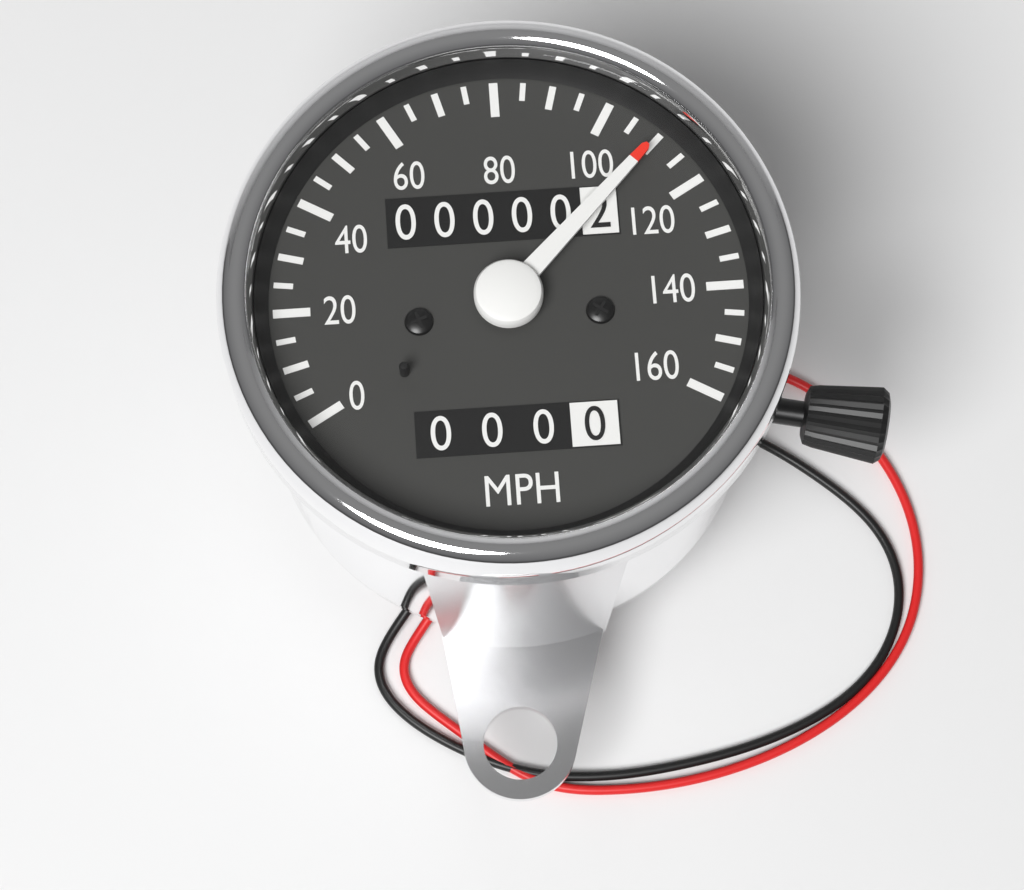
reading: 110 mph
